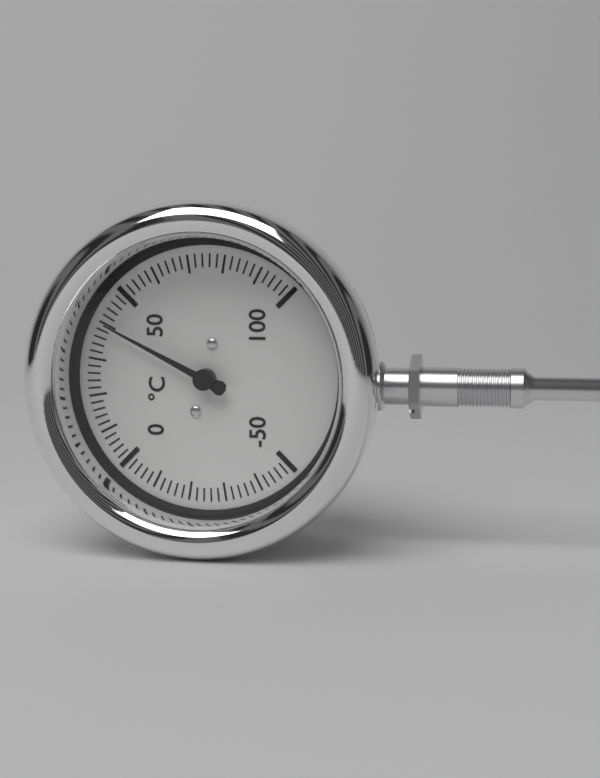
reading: 40 °C
